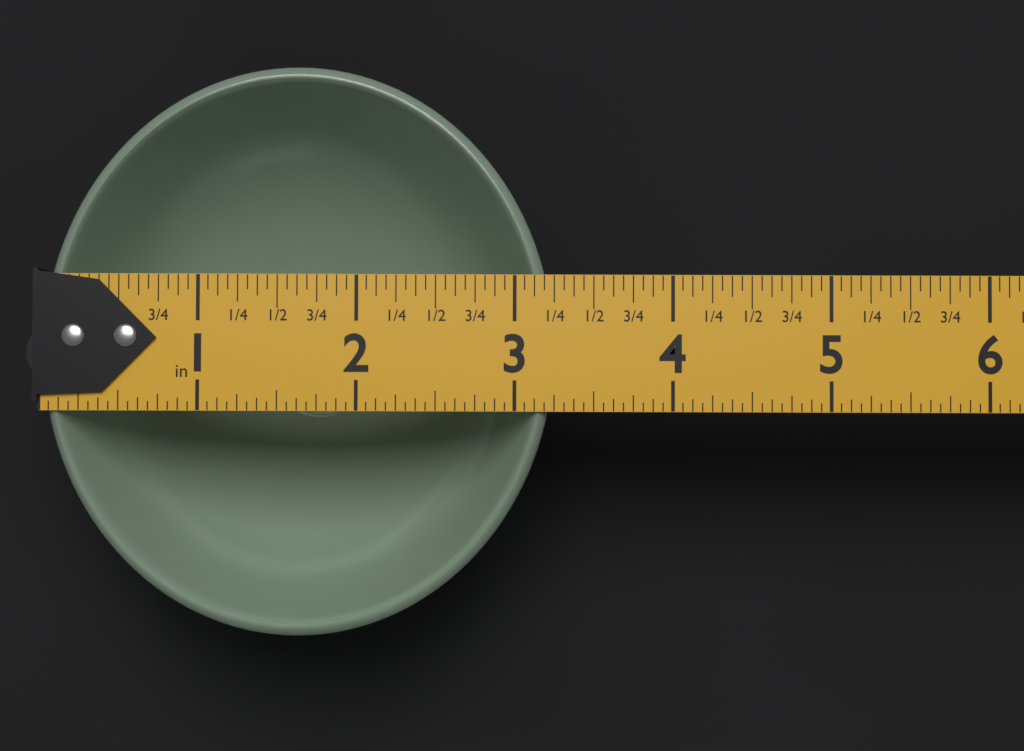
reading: 3.2500 in
